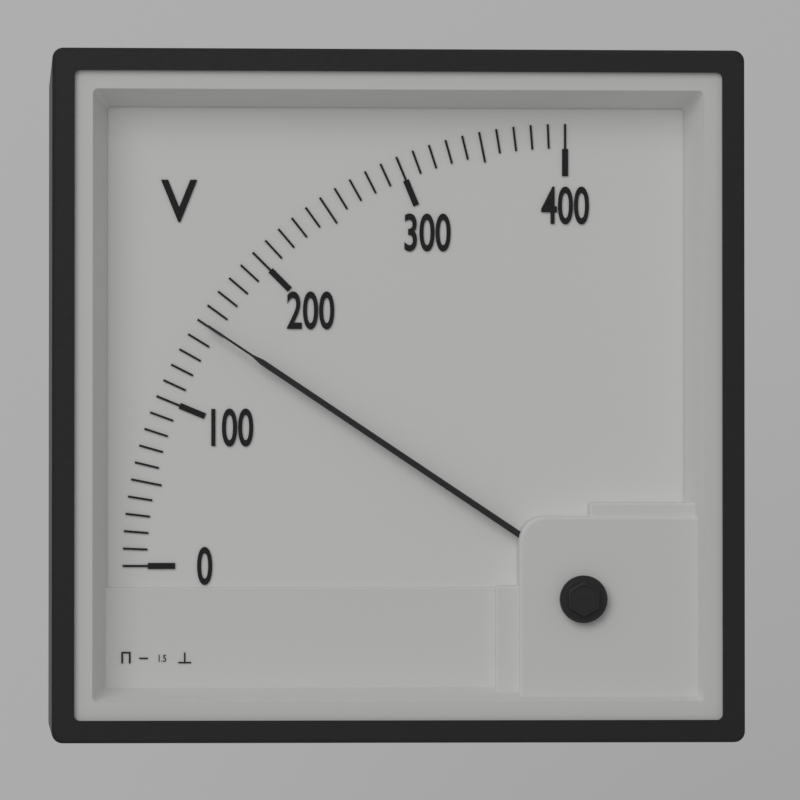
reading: 150 V
